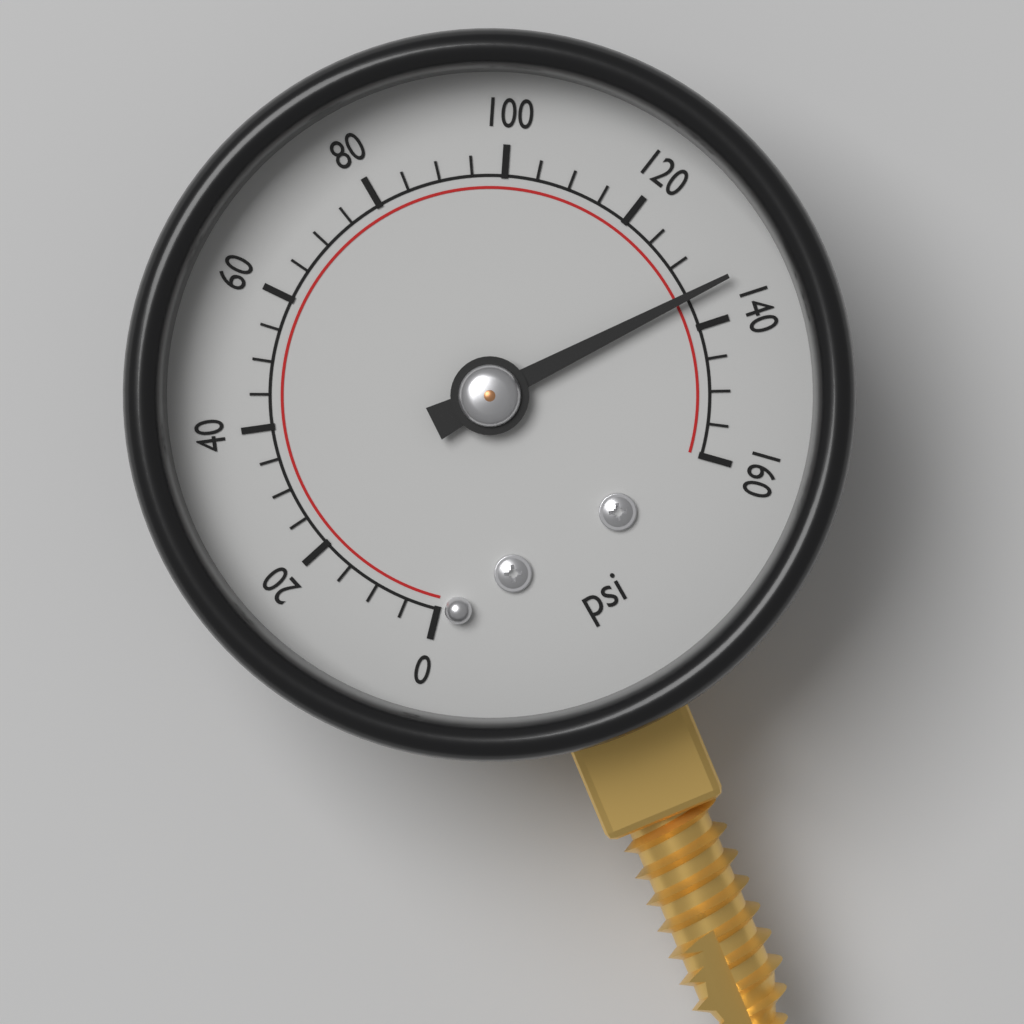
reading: 135 psi
